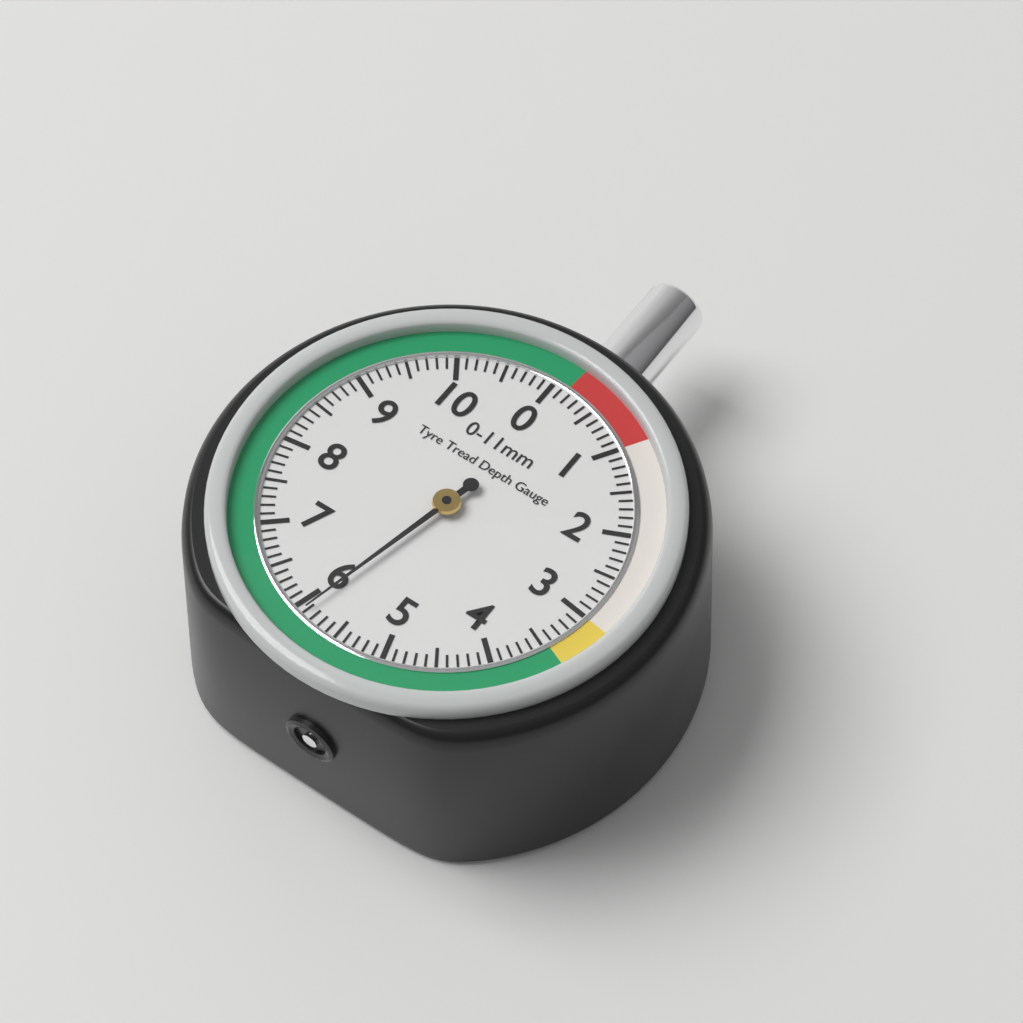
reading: 5.9 mm
